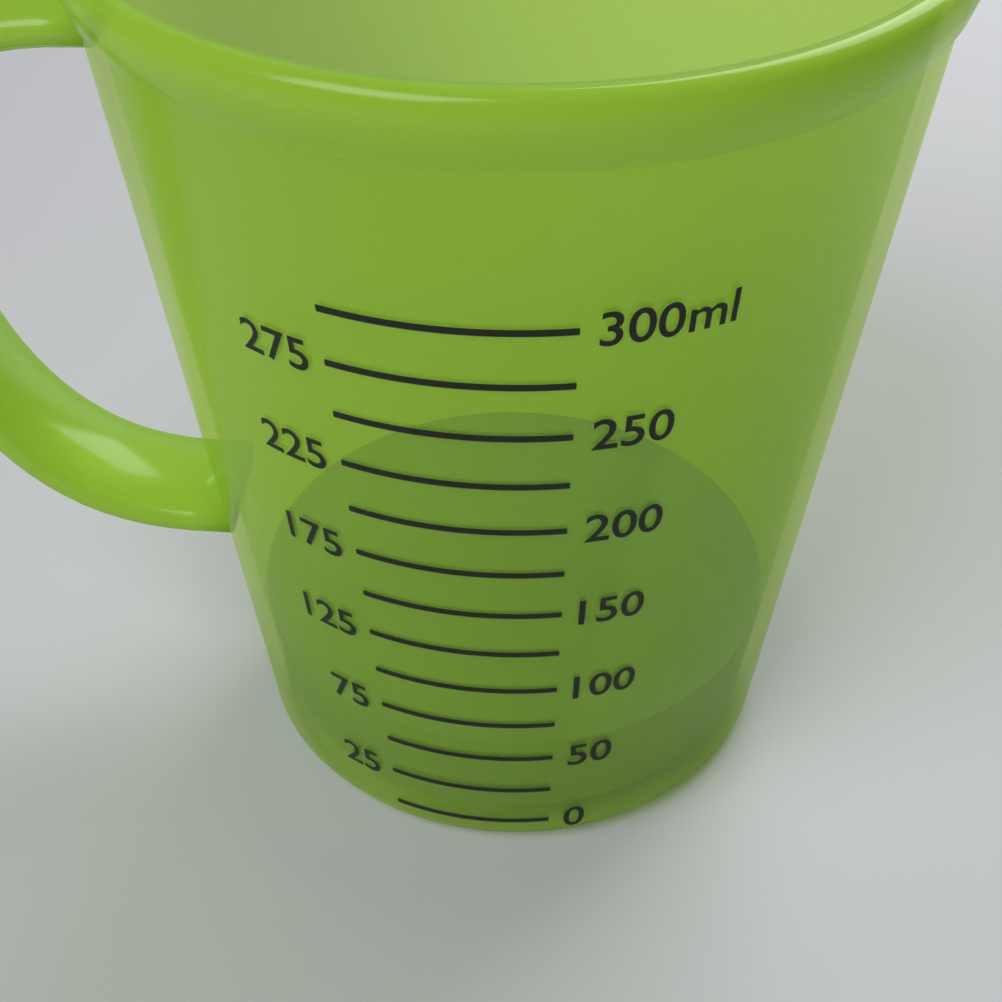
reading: 50 ml
